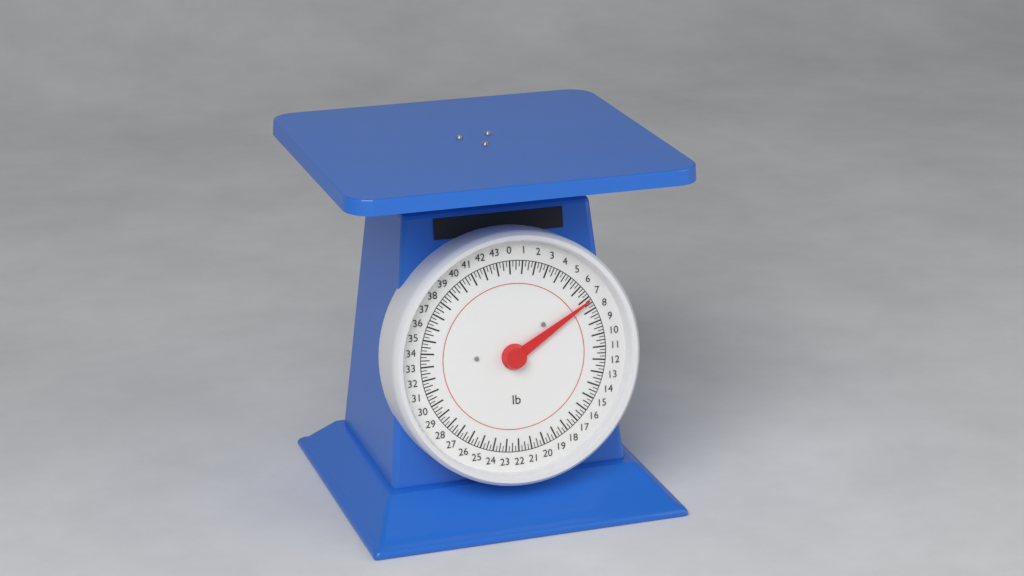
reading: 7.25 lb
